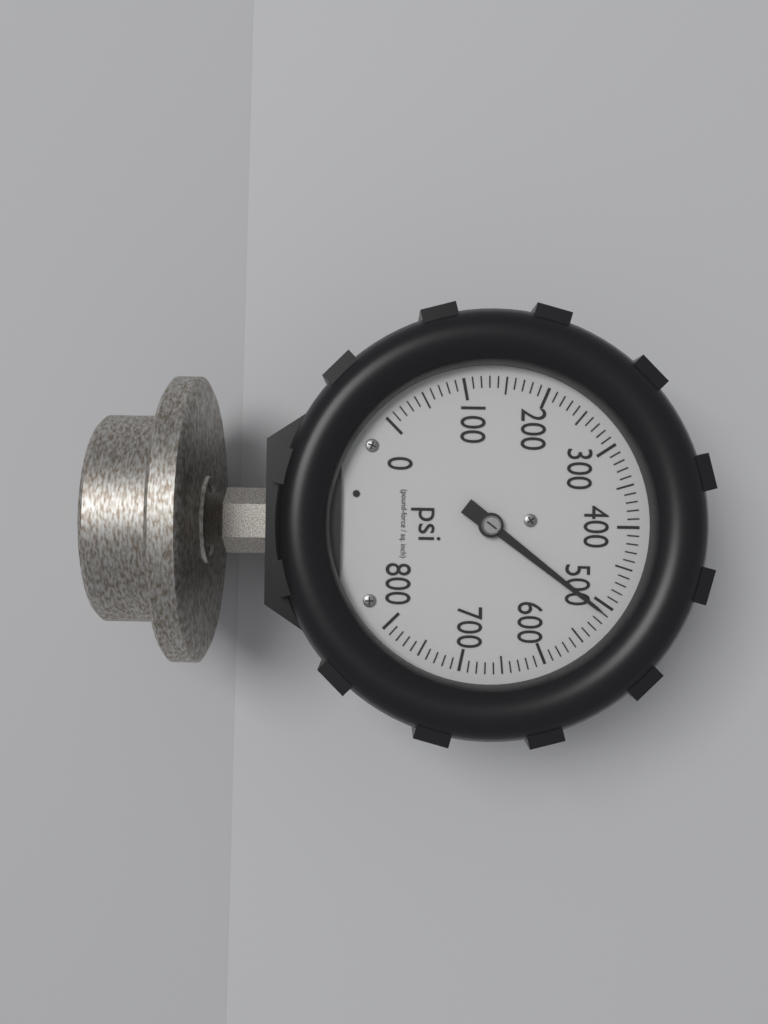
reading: 510 psi
